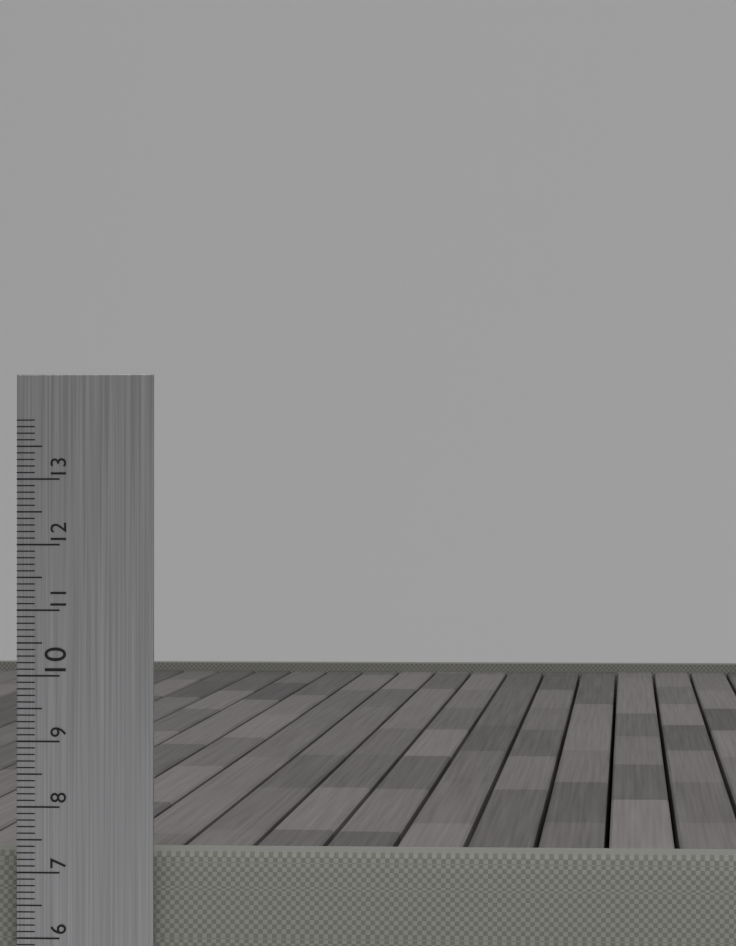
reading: 7.3 cm
